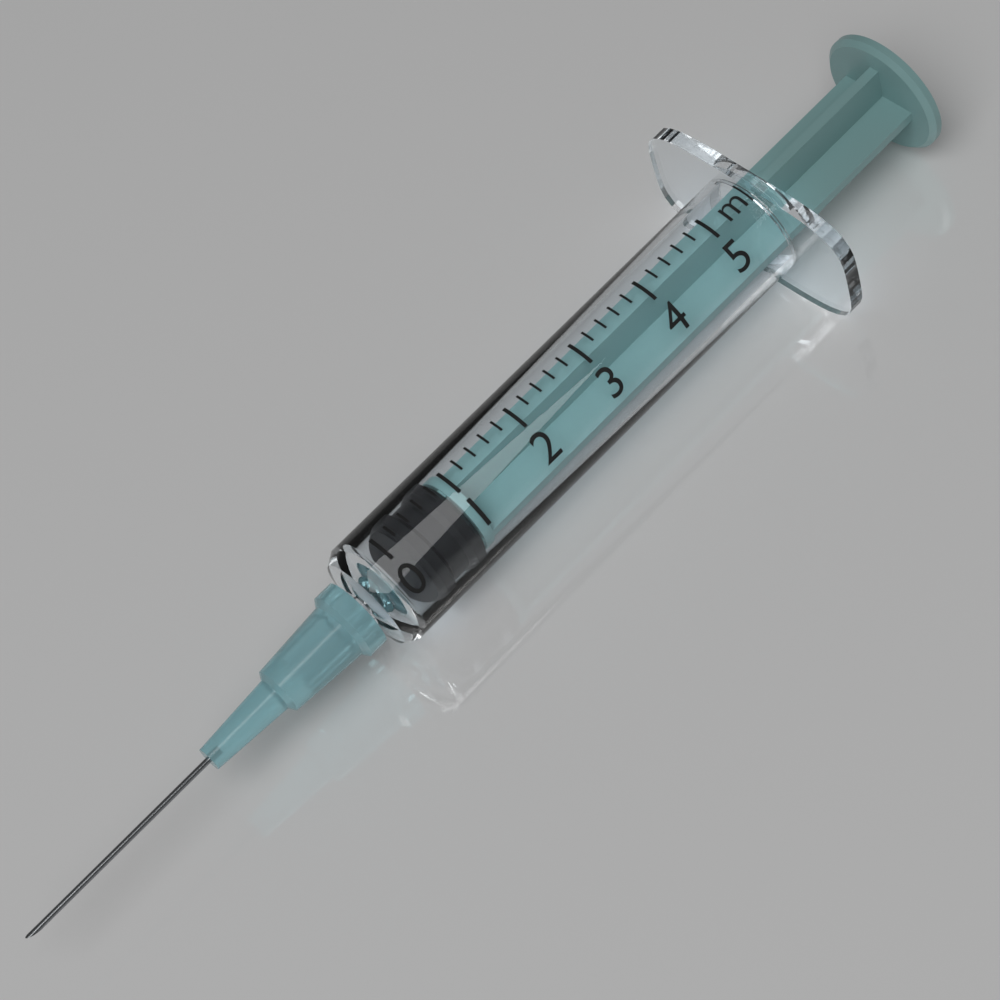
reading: 0.2 ml
